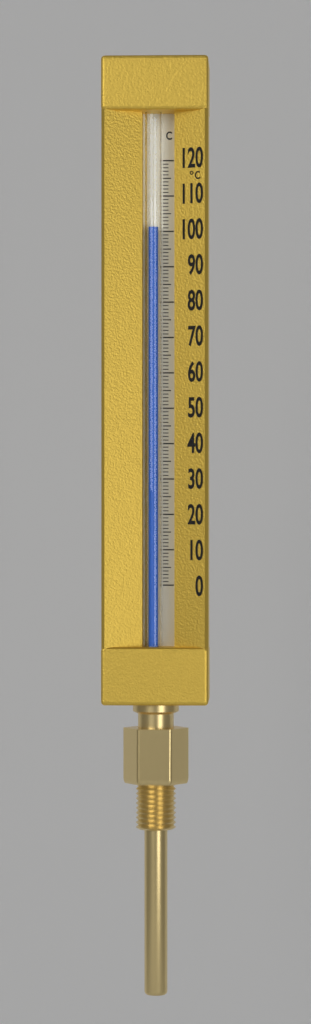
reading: 101 °C
